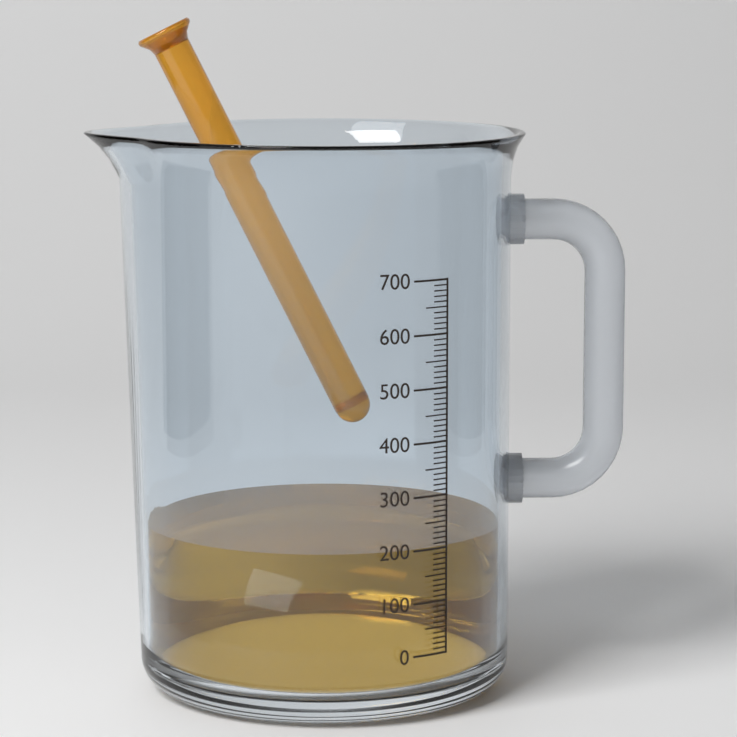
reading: 200 (no unit)
